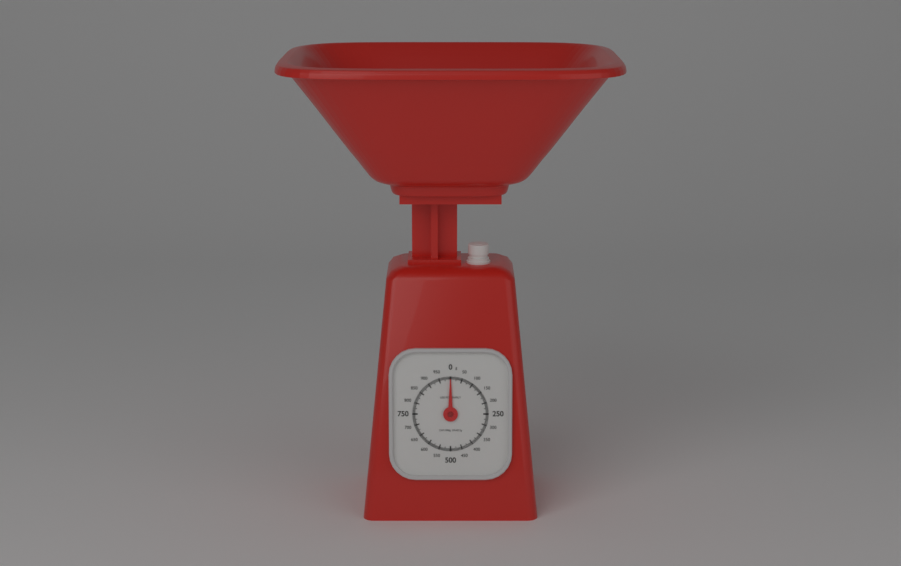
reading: 0 g
